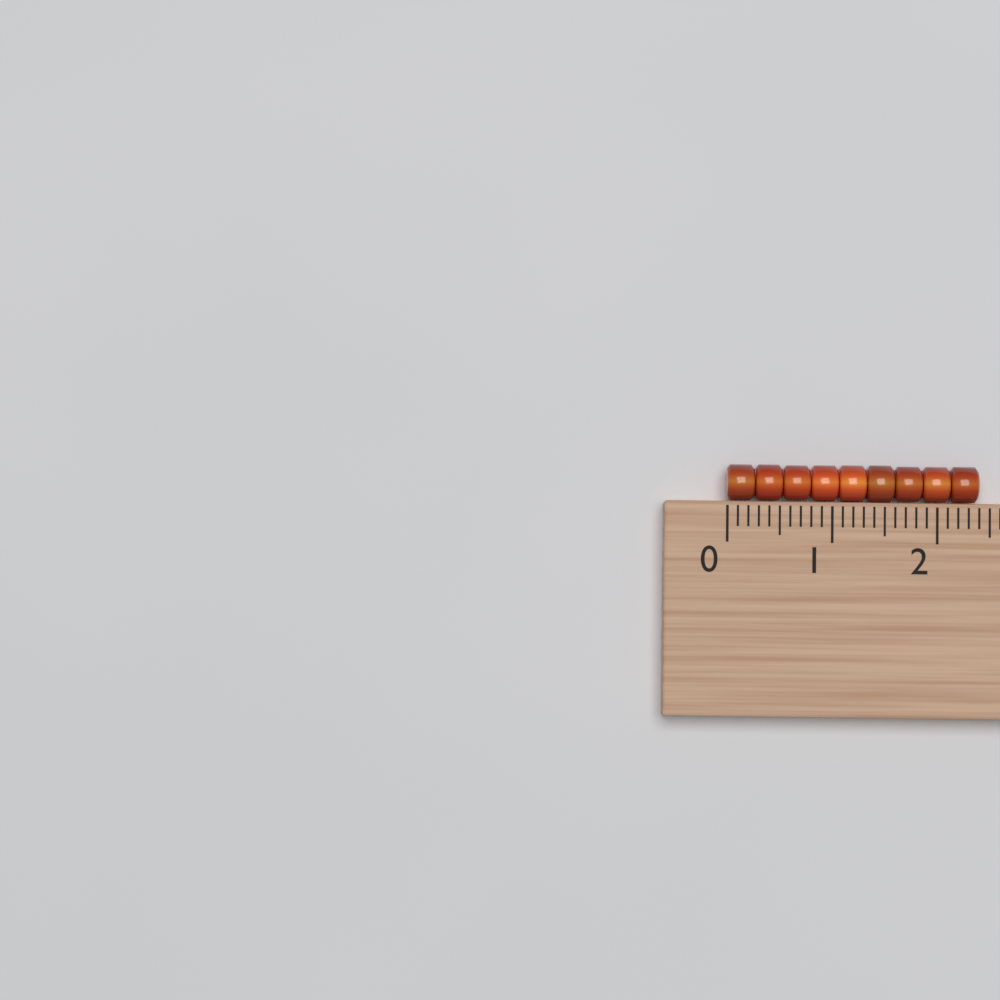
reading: 2.4 (no unit)
